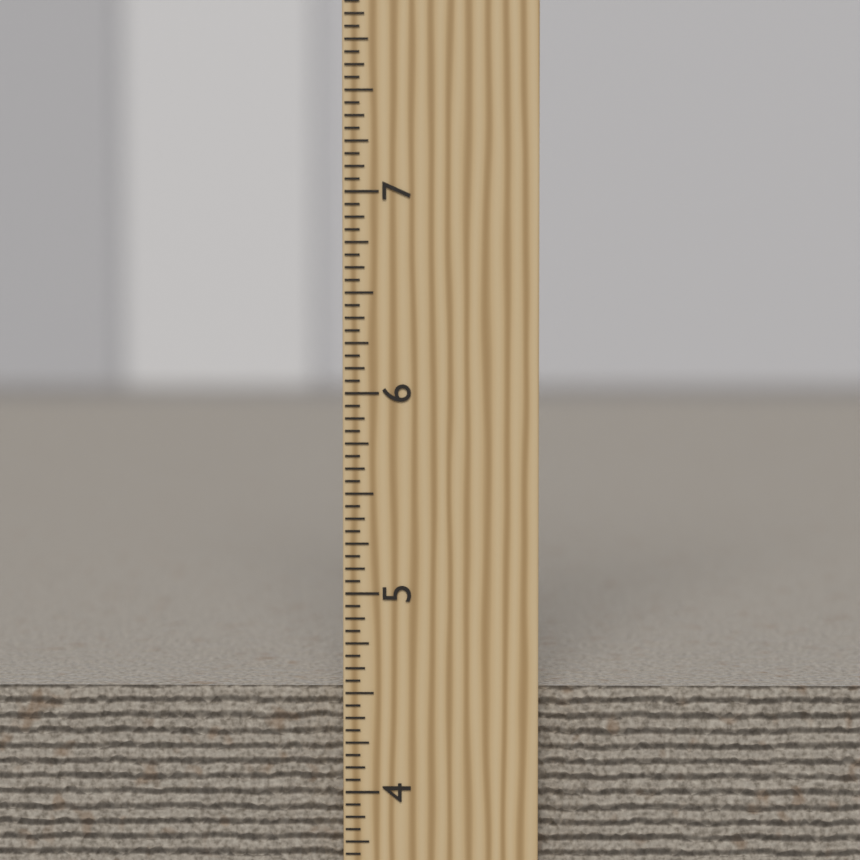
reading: 4.5000 inch
